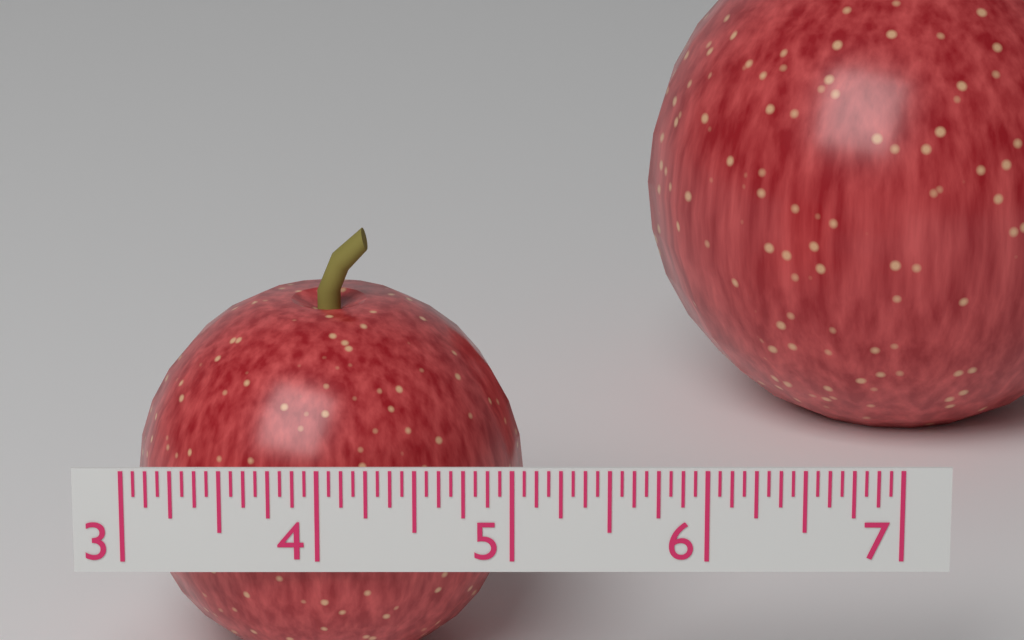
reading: 5.0625 (no unit)
